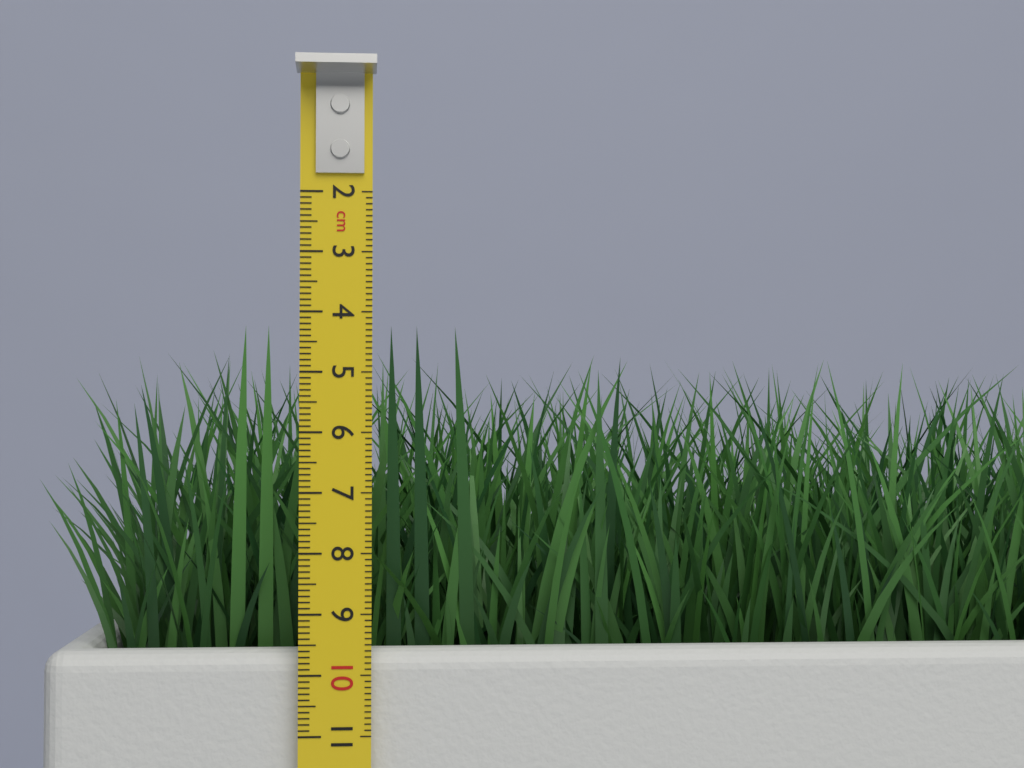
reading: 4.2 cm
